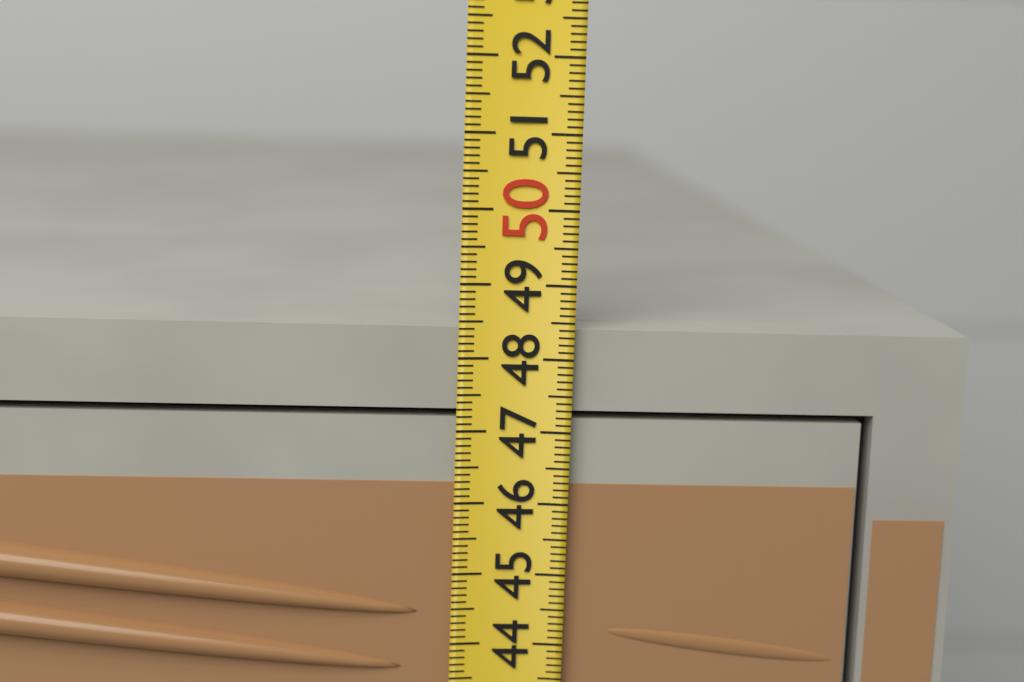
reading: 48.4 (no unit)
